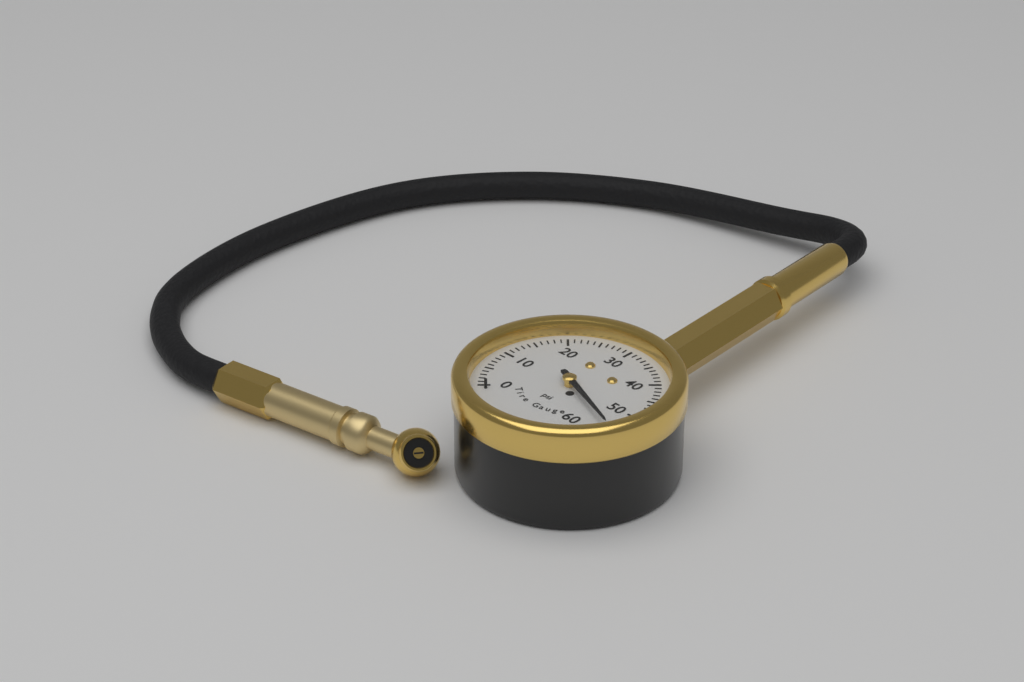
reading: 55 psi
